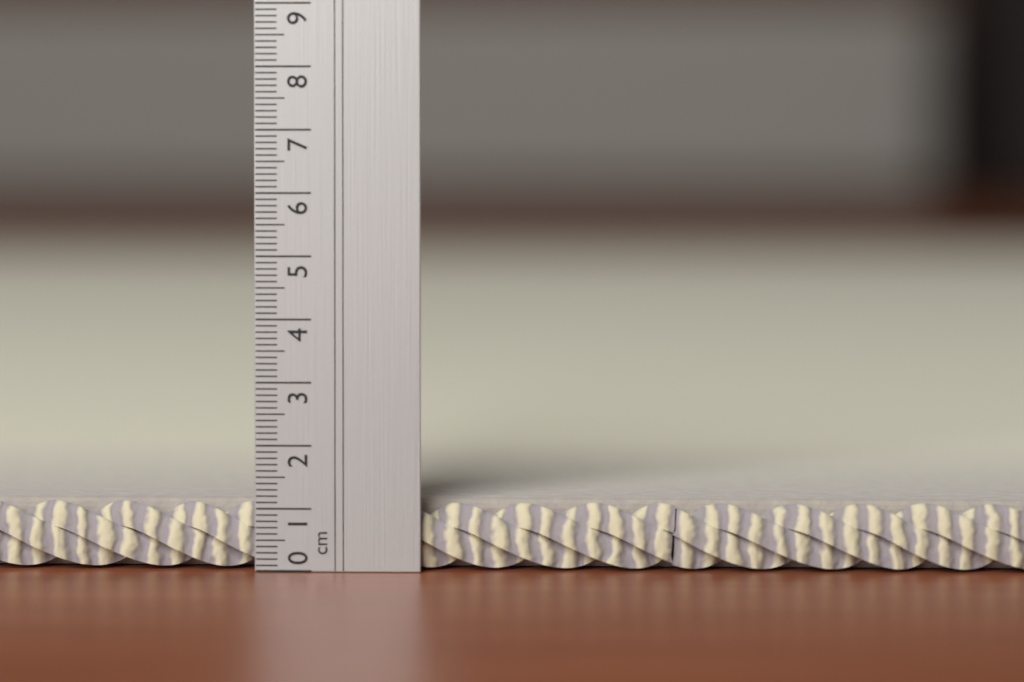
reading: 1.1 cm
